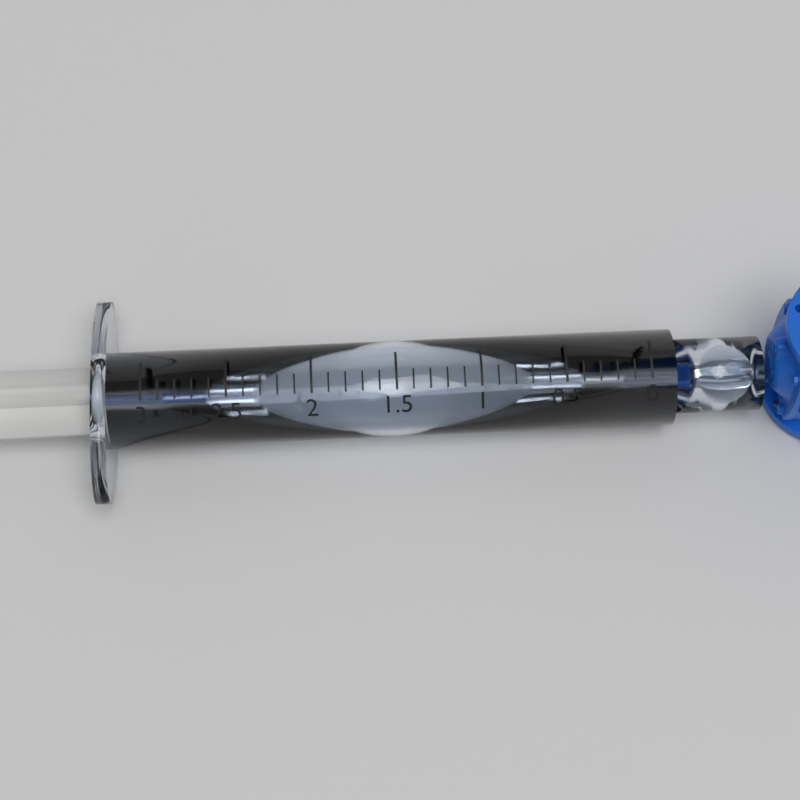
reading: 2.9 ml
